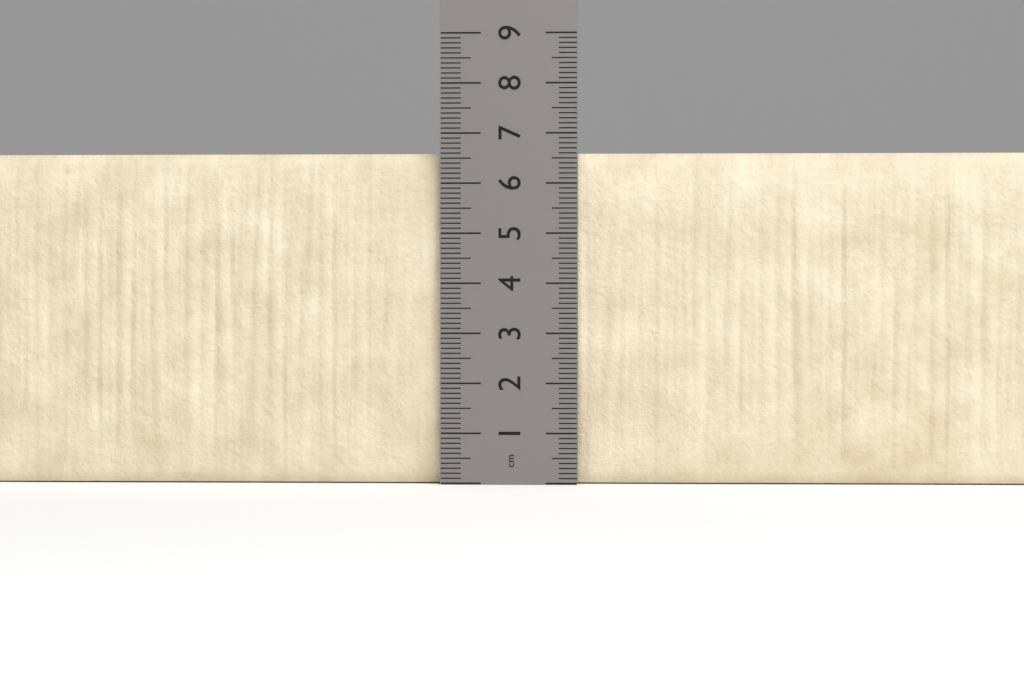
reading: 6.6 cm
